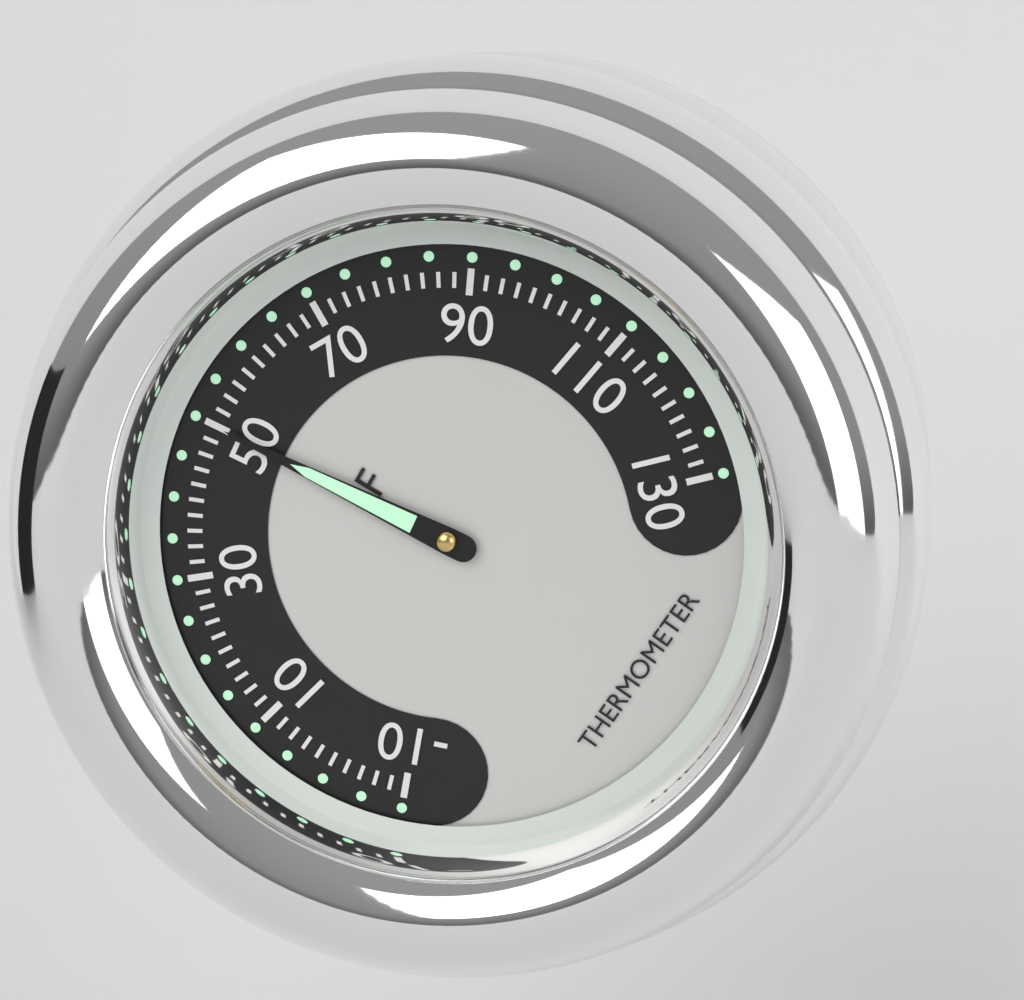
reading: 50 °F
